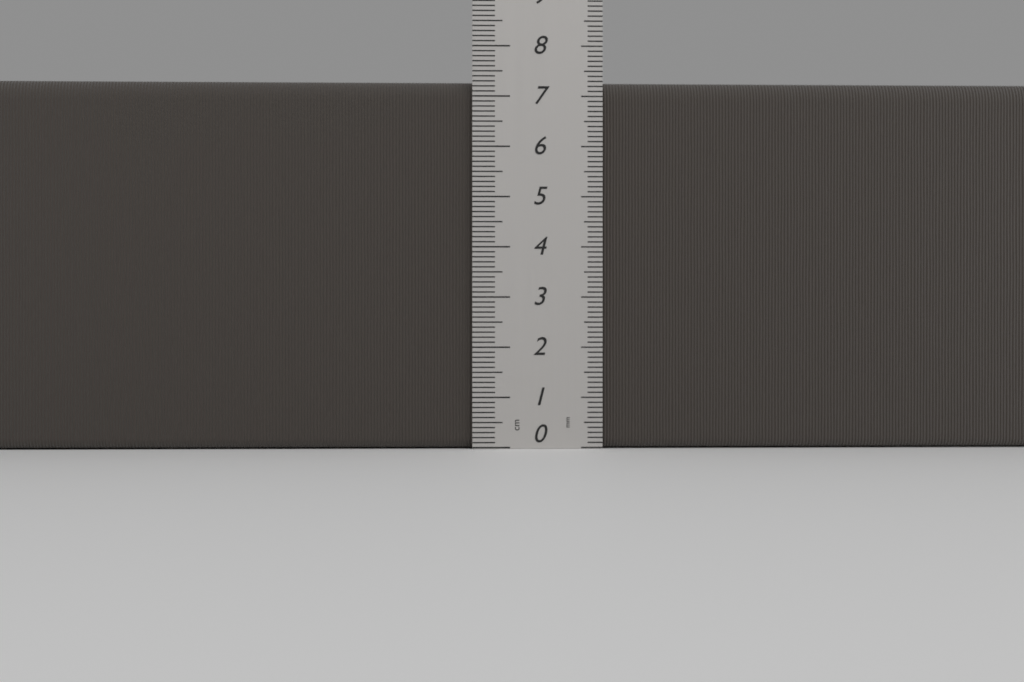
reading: 7.3 cm
